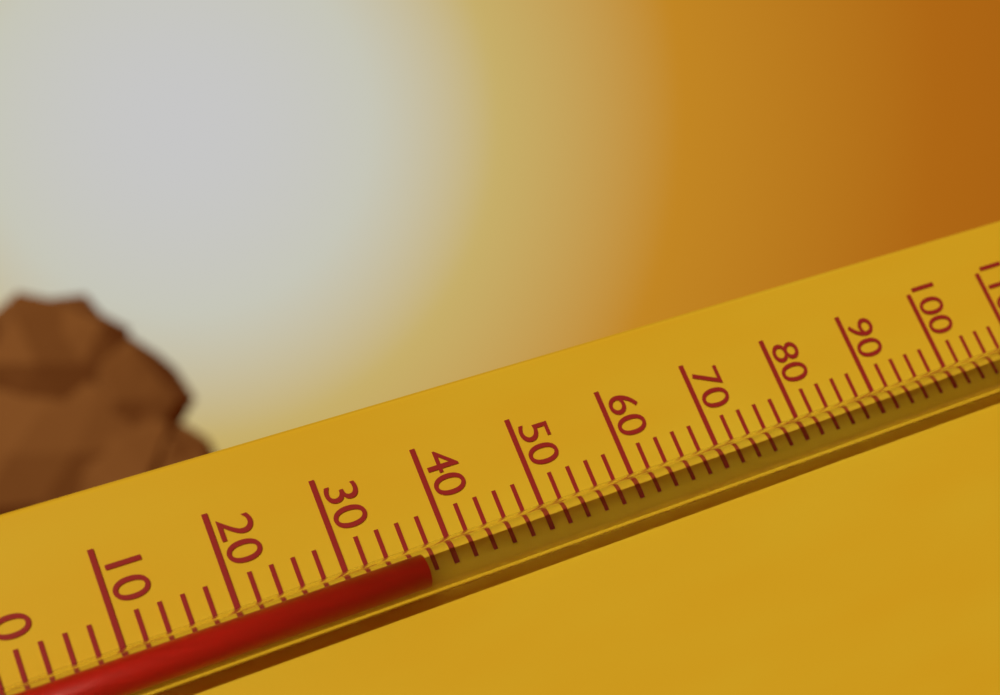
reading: 36 (no unit)
